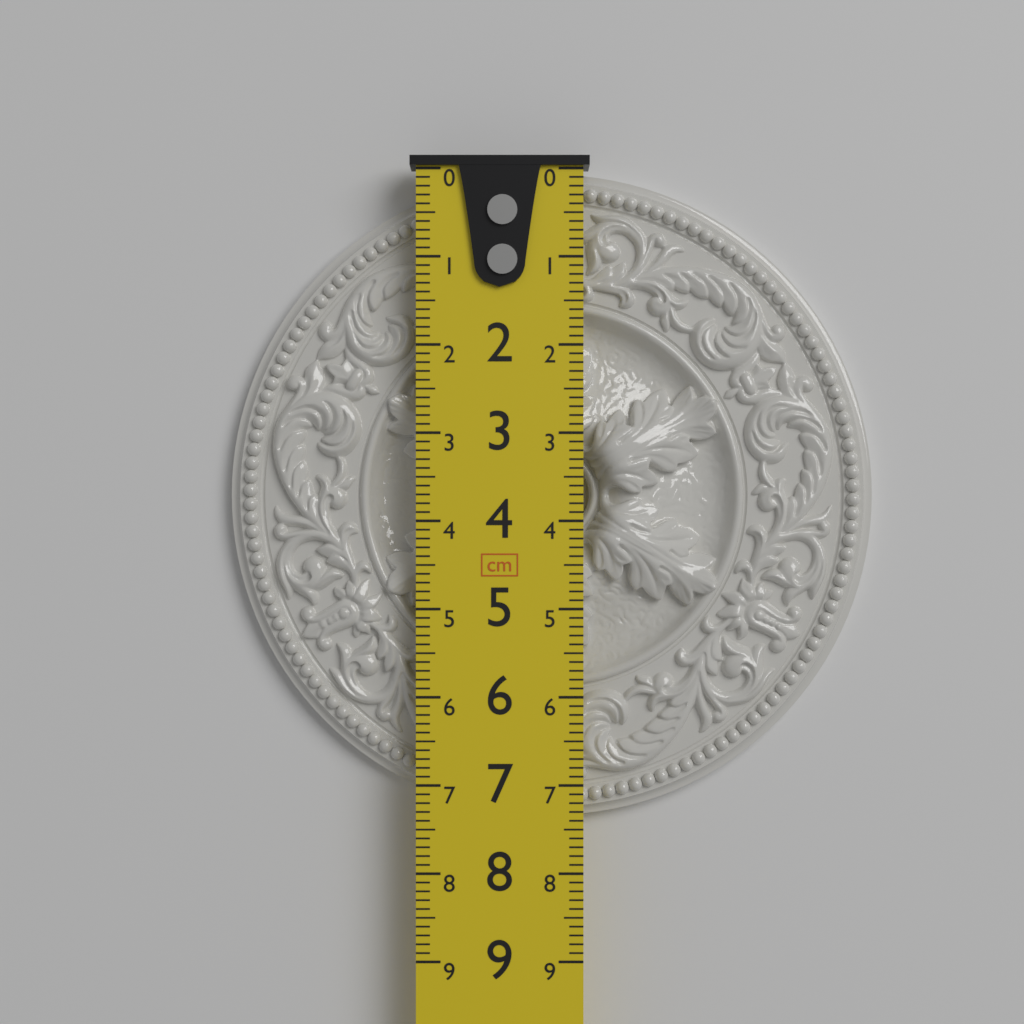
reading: 7.4 cm
